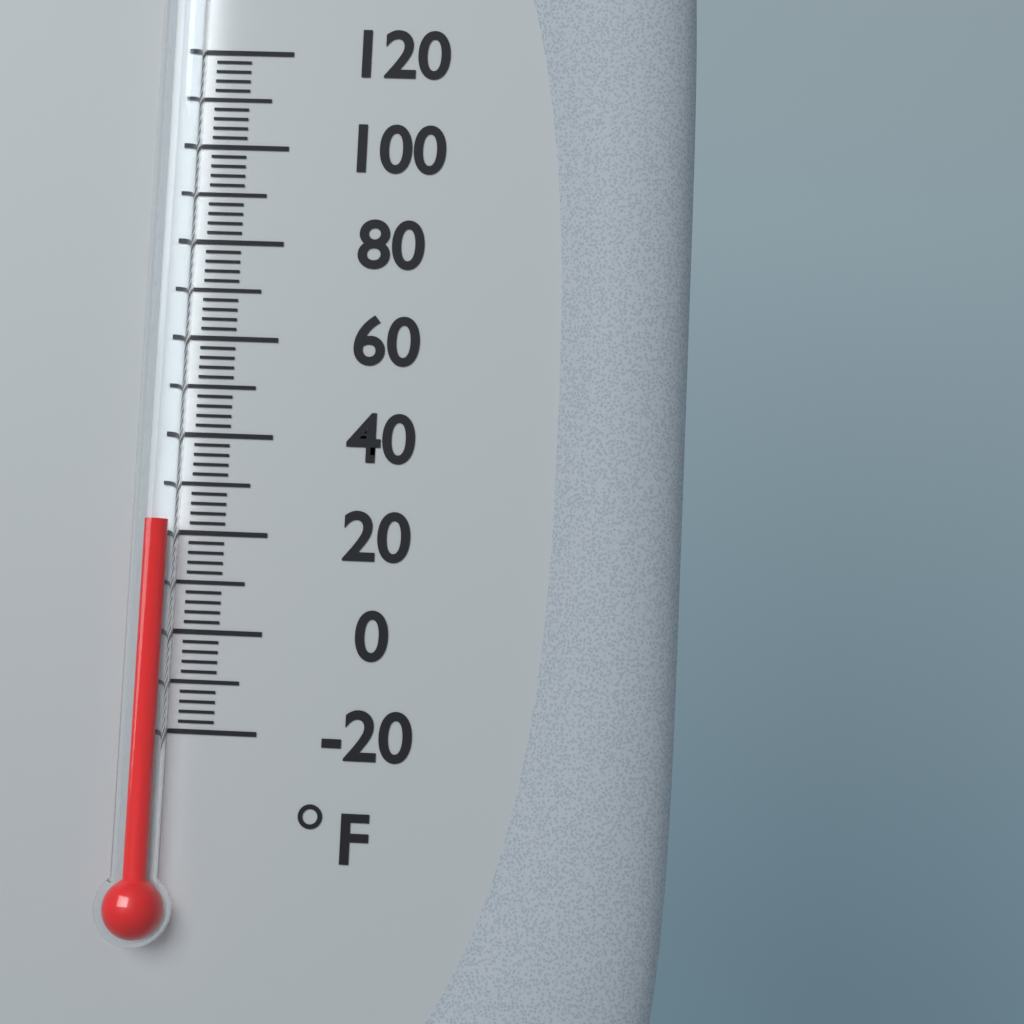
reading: 22 °F
